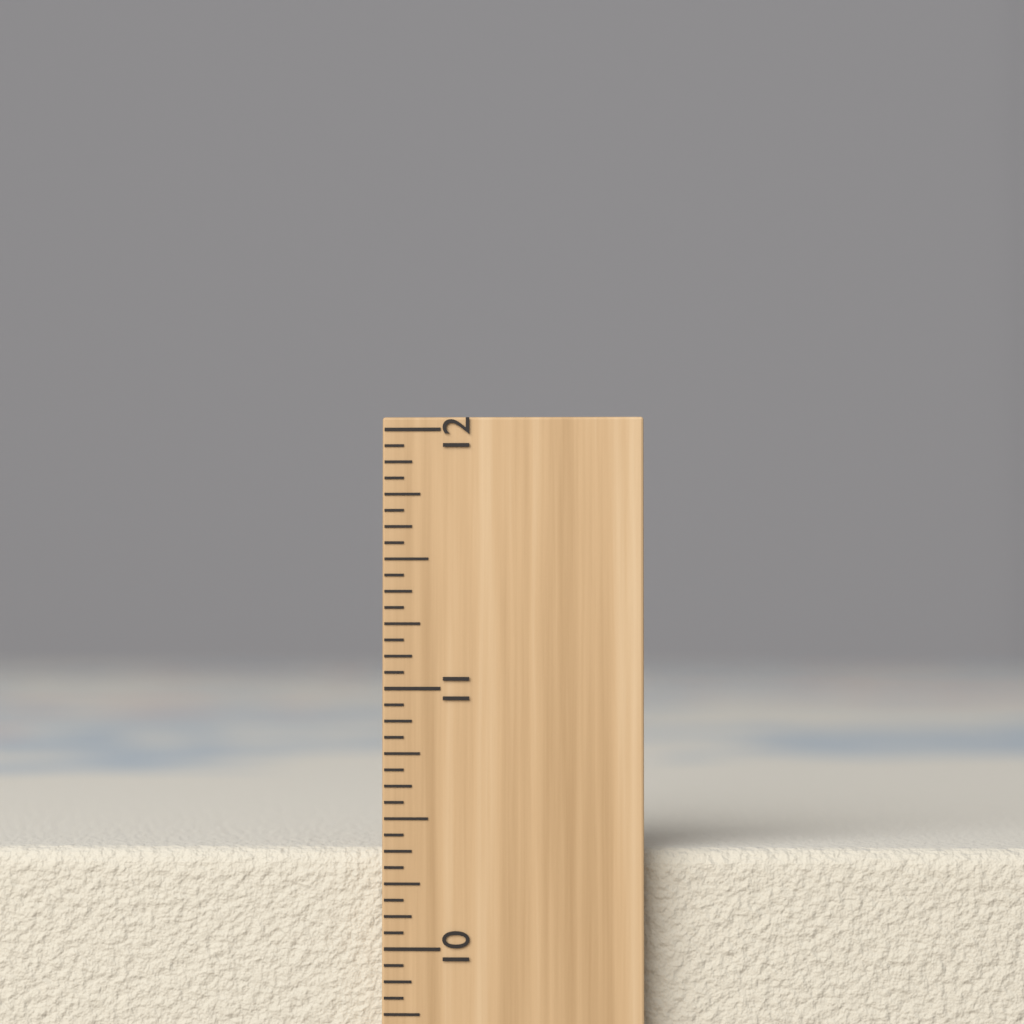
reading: 10.3750 inch
